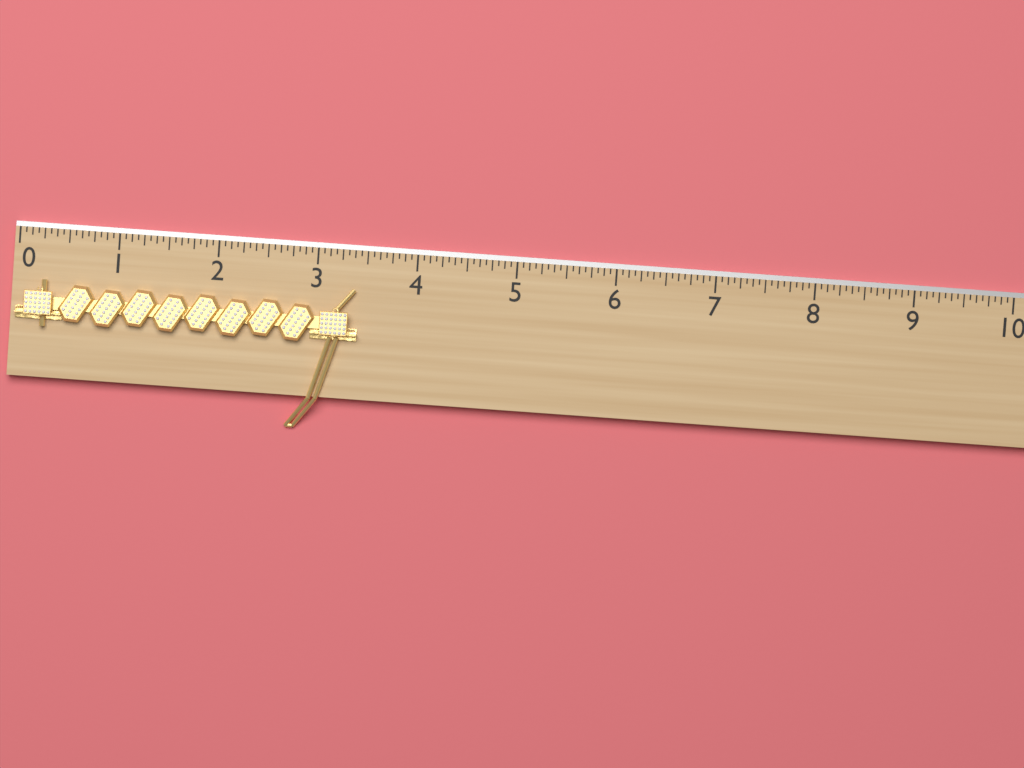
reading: 3.4375 (no unit)
